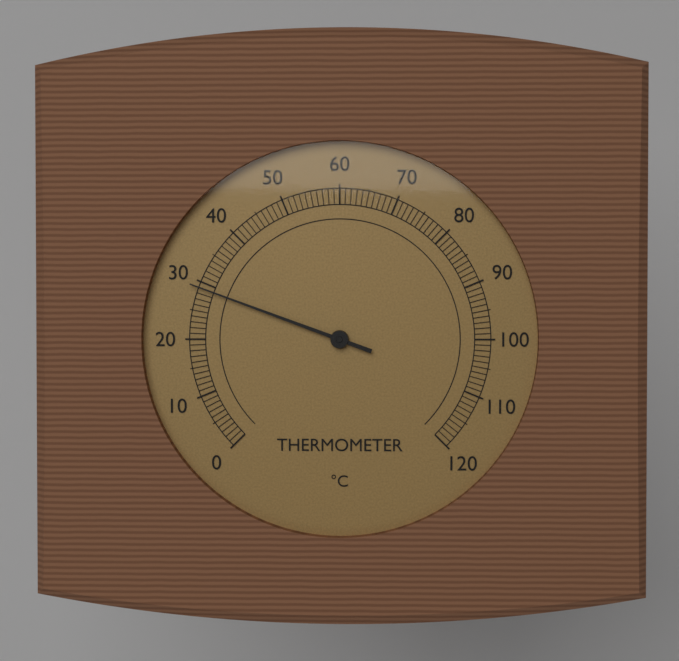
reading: 29 °C
